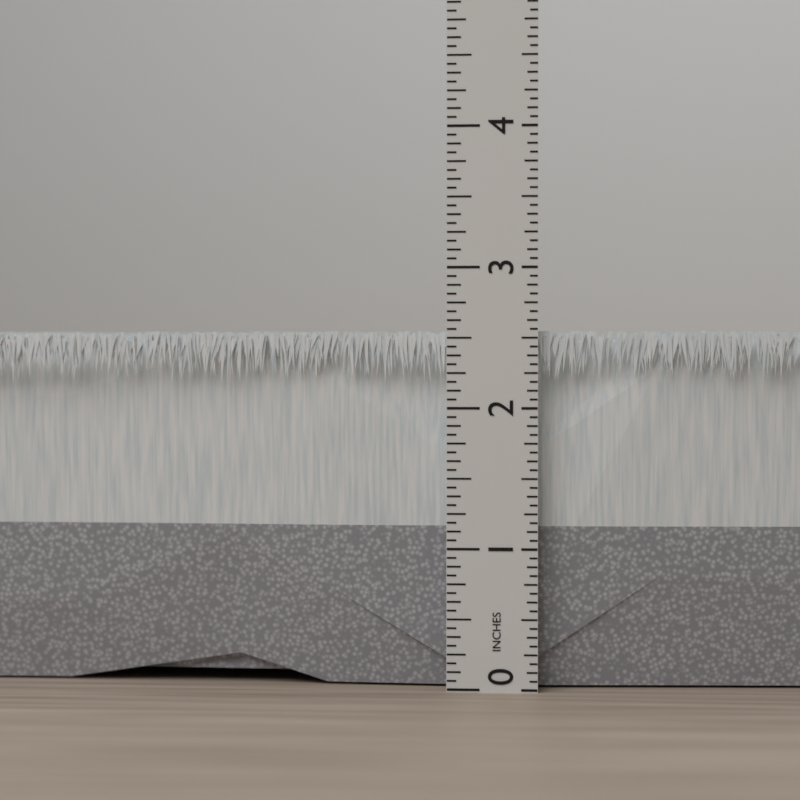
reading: 2.5625 in
